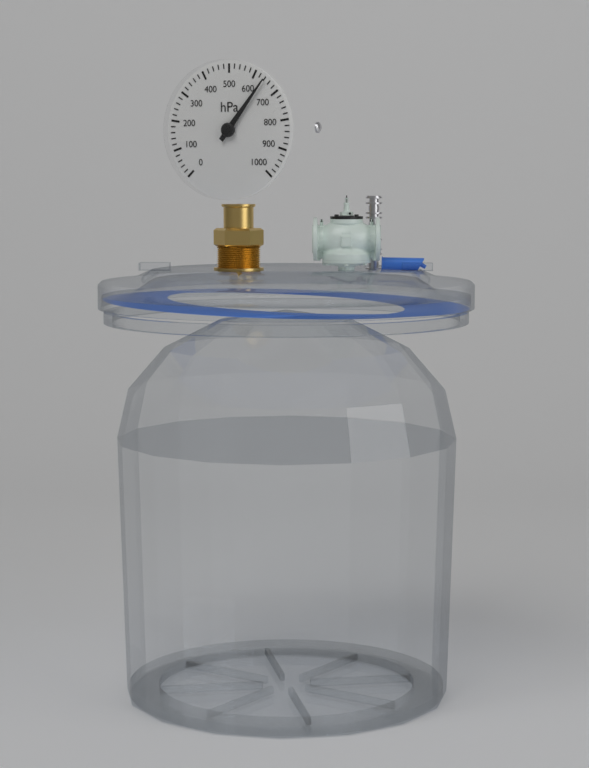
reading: 640 hPa
